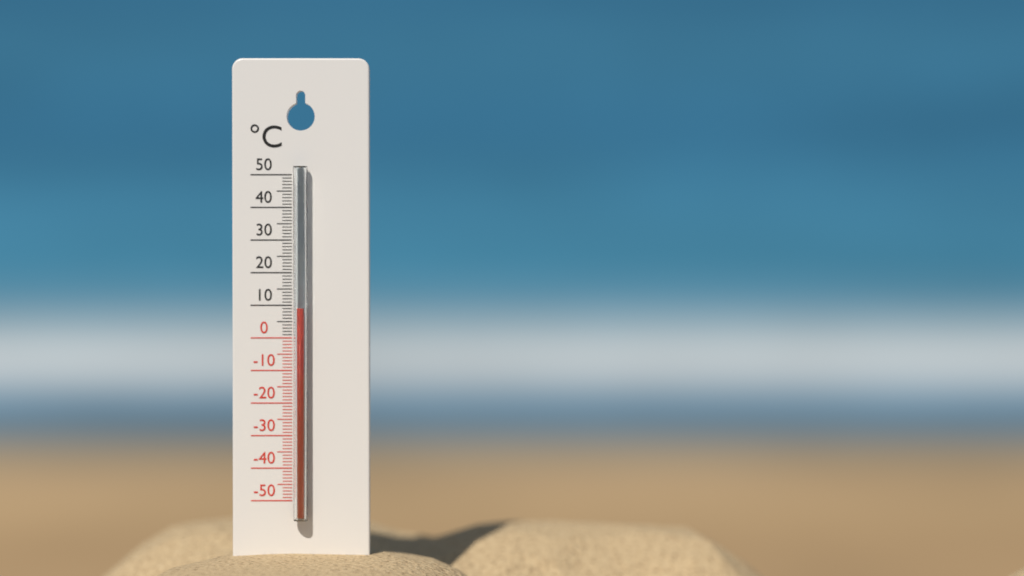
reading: 9 °C
